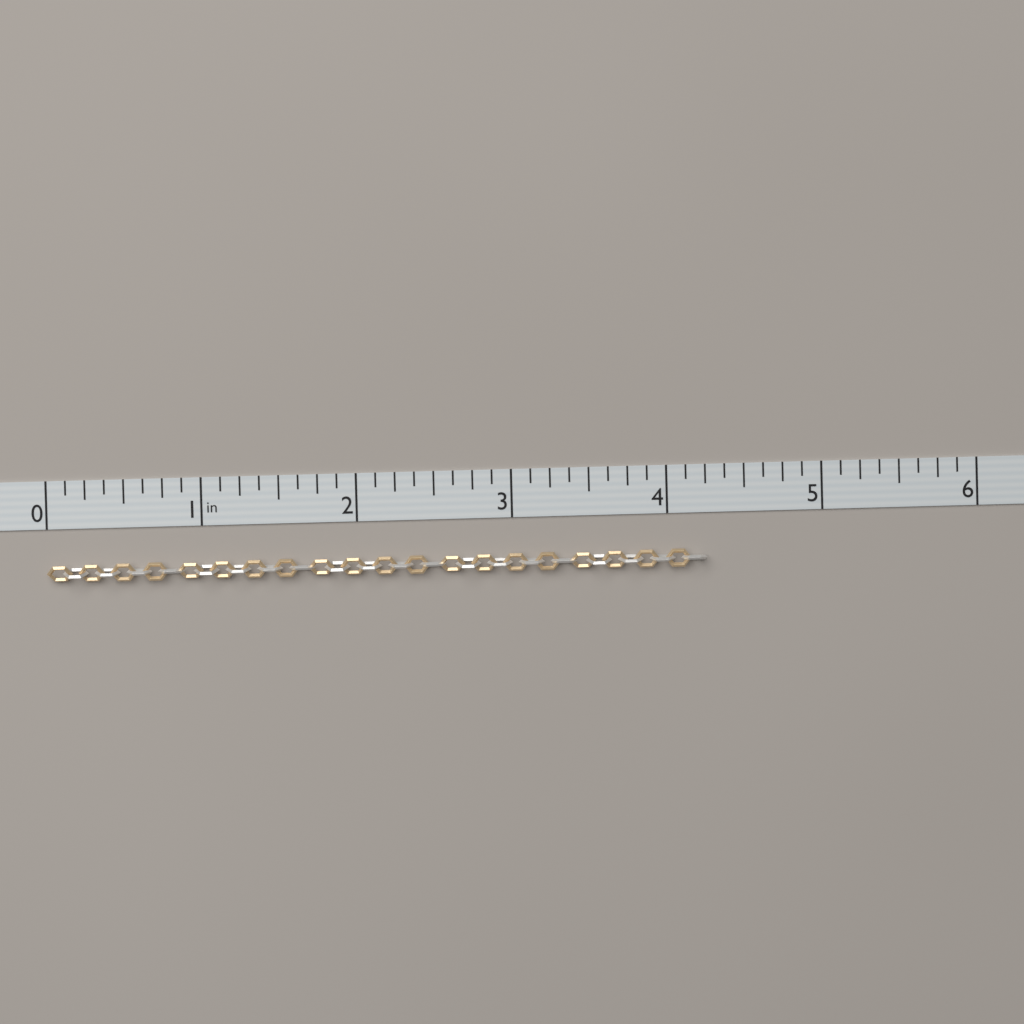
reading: 4.250 in
